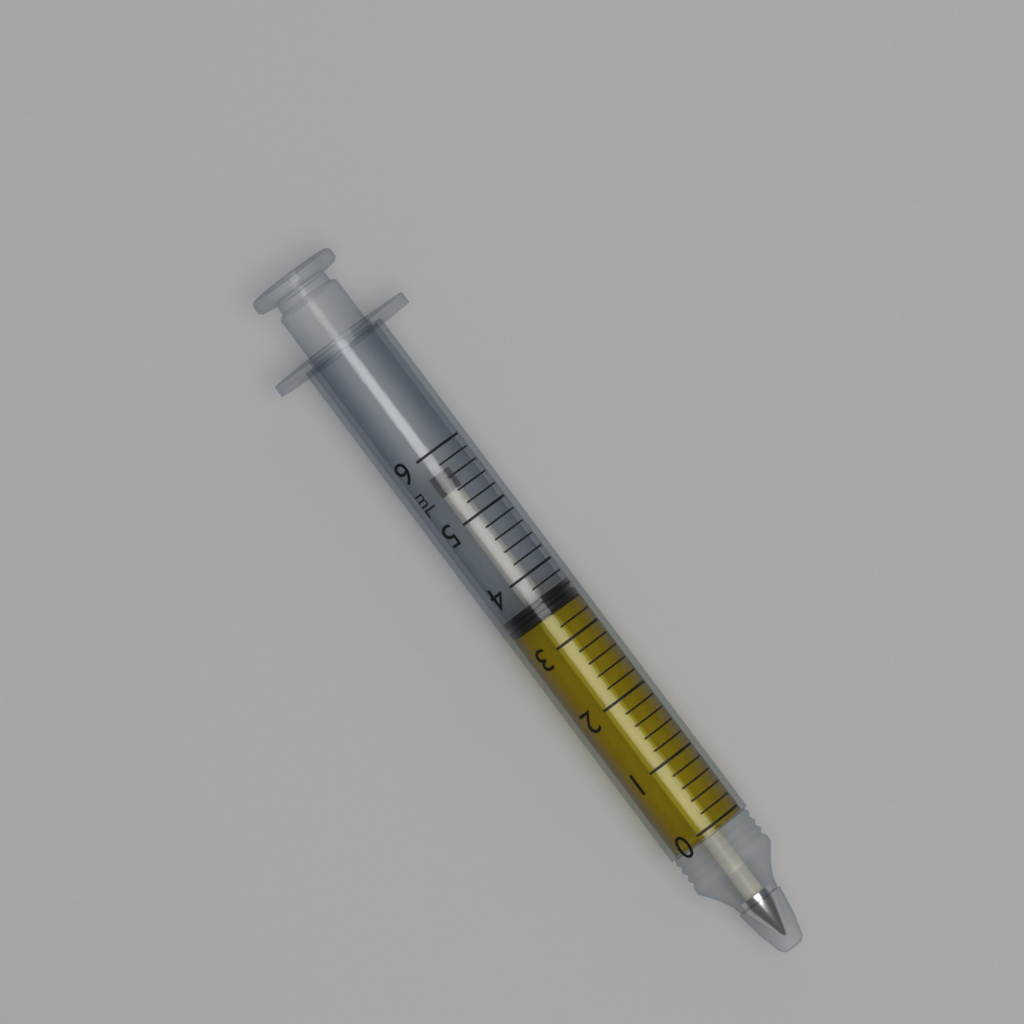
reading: 3.4 mL
